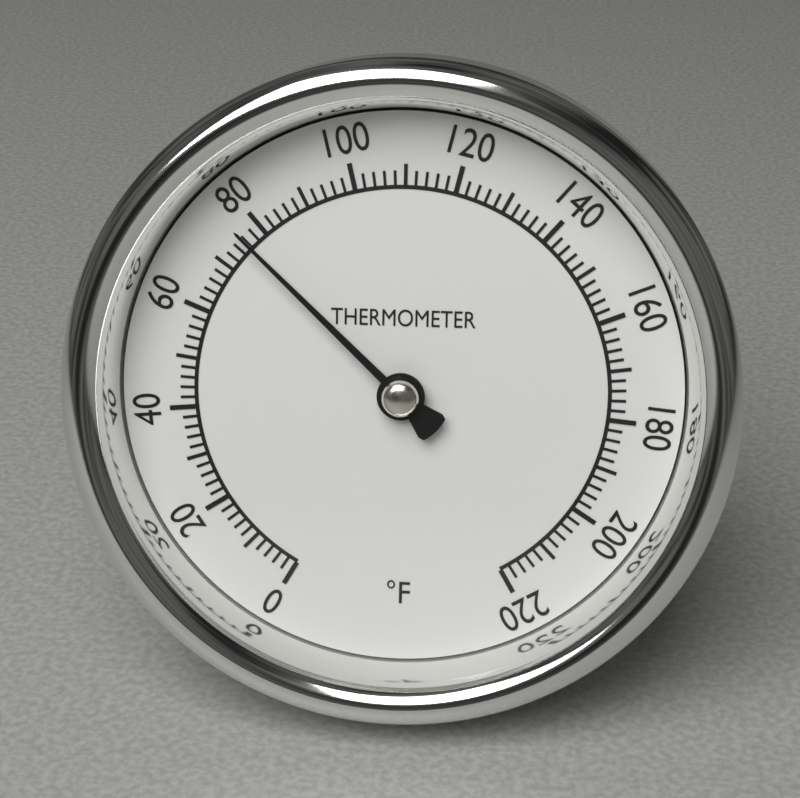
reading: 76 °F
